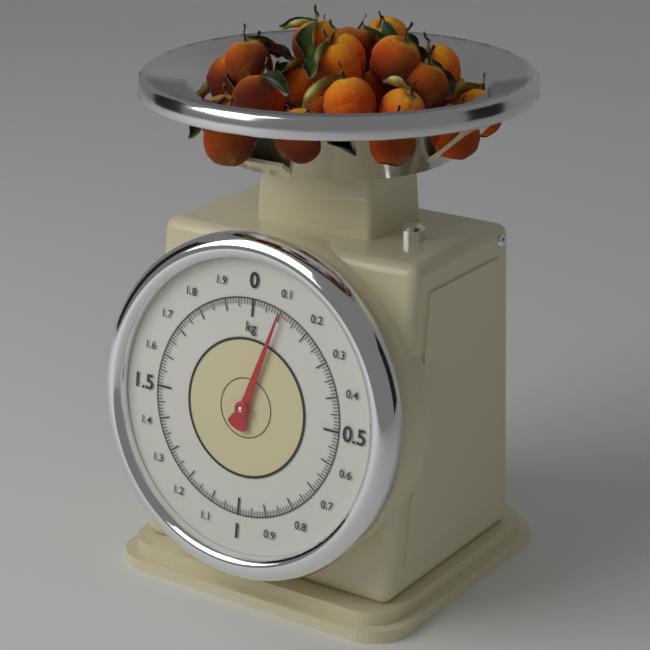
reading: 0.10 kg
